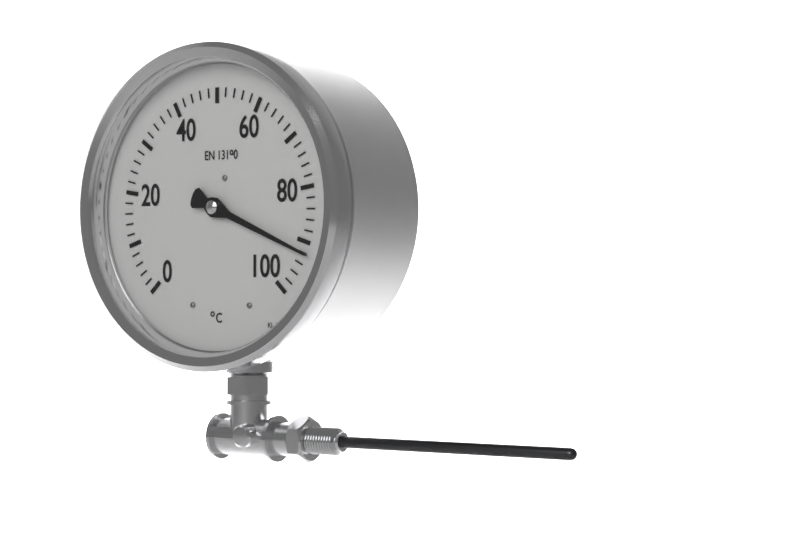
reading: 92 °C
